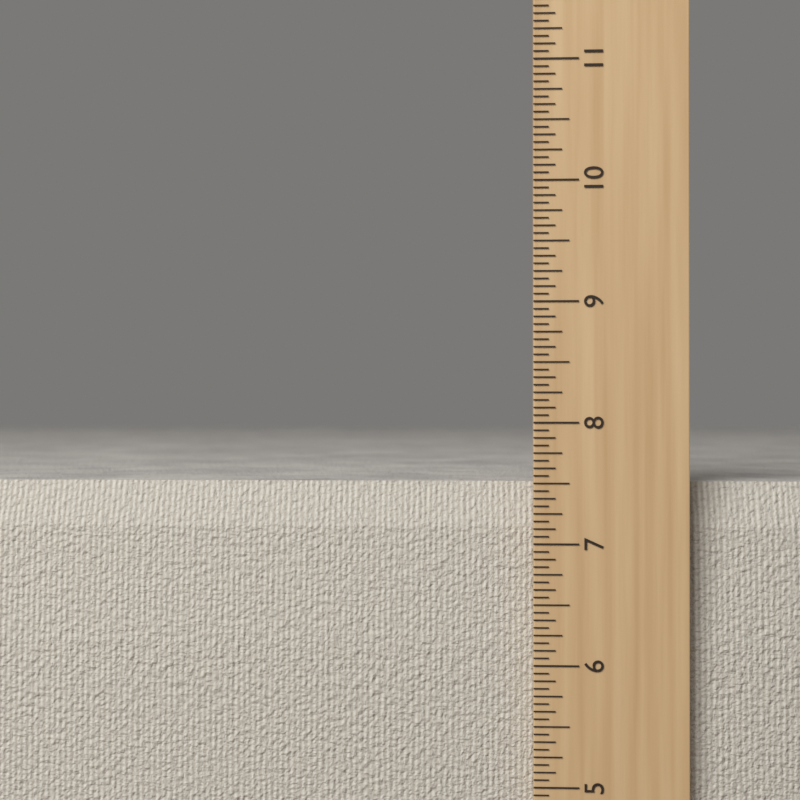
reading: 7.5000 in
